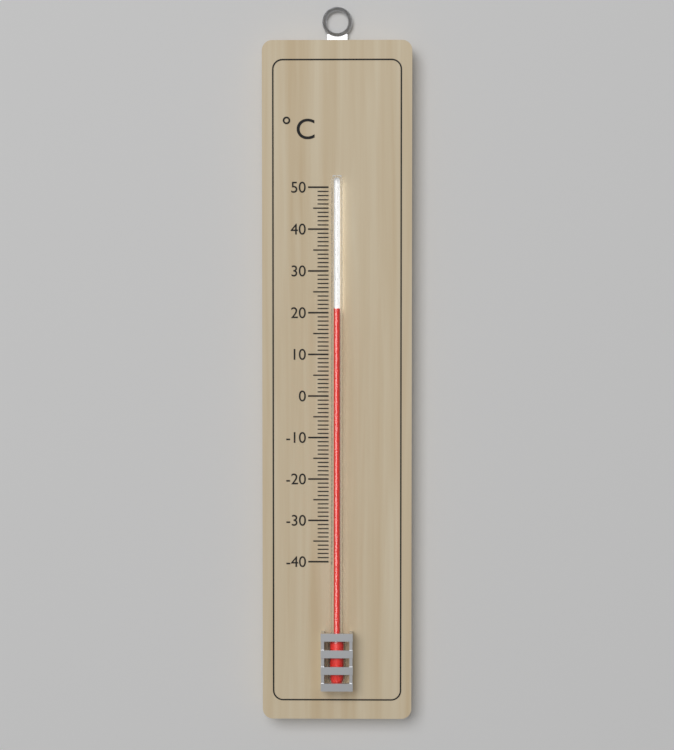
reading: 21 °C
